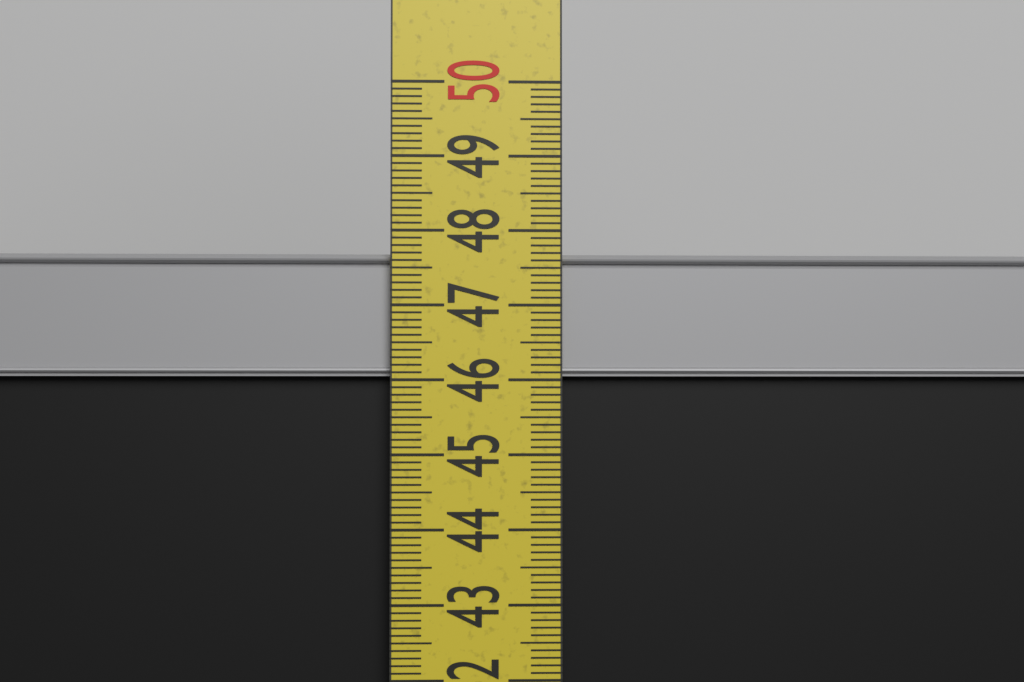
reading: 47.7 cm
